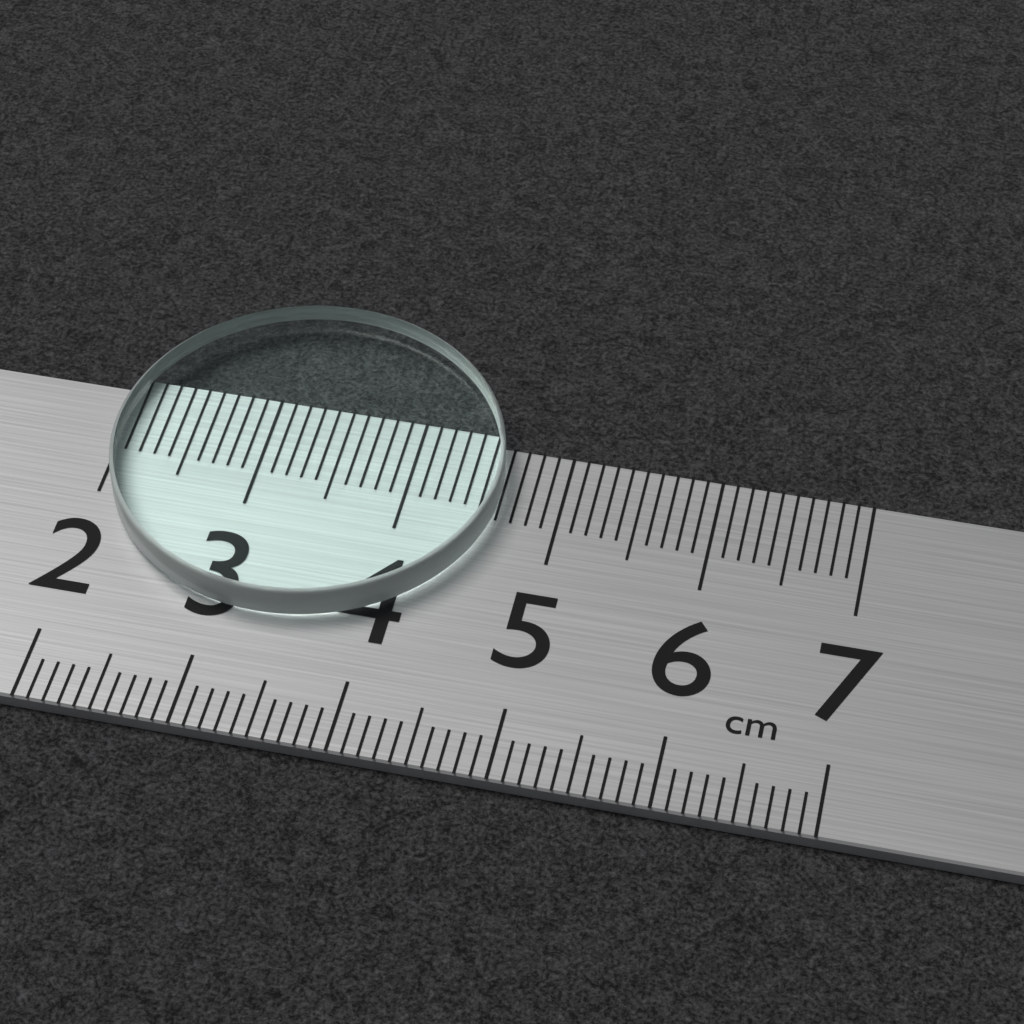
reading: 4.6 cm
